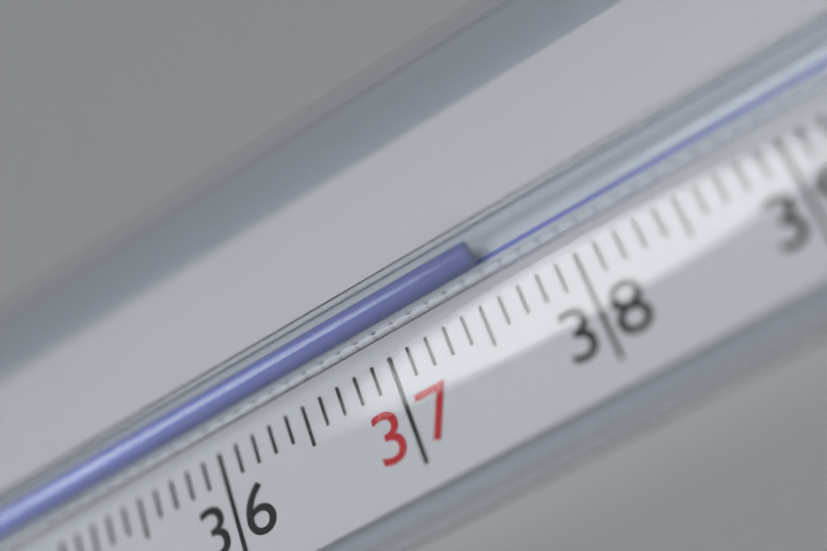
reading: 37.6 °C
